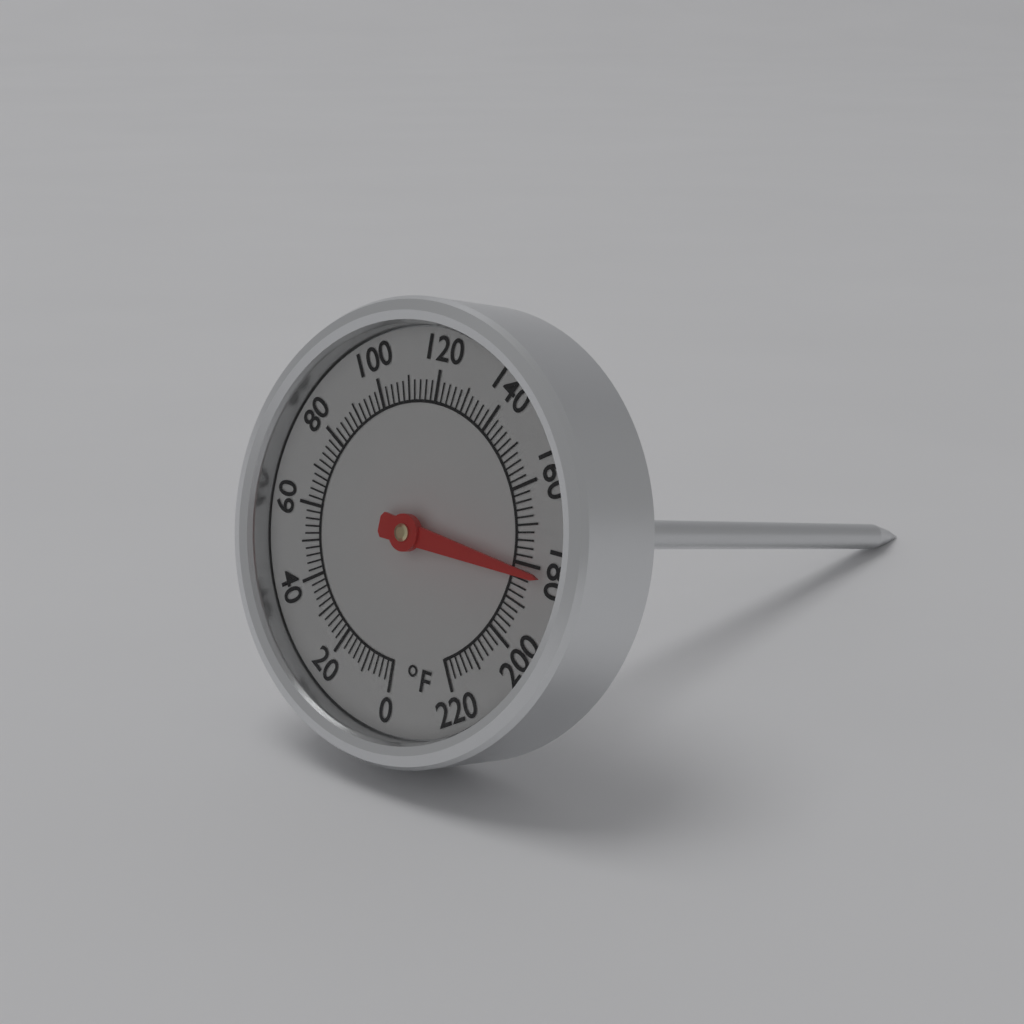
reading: 182 °F
